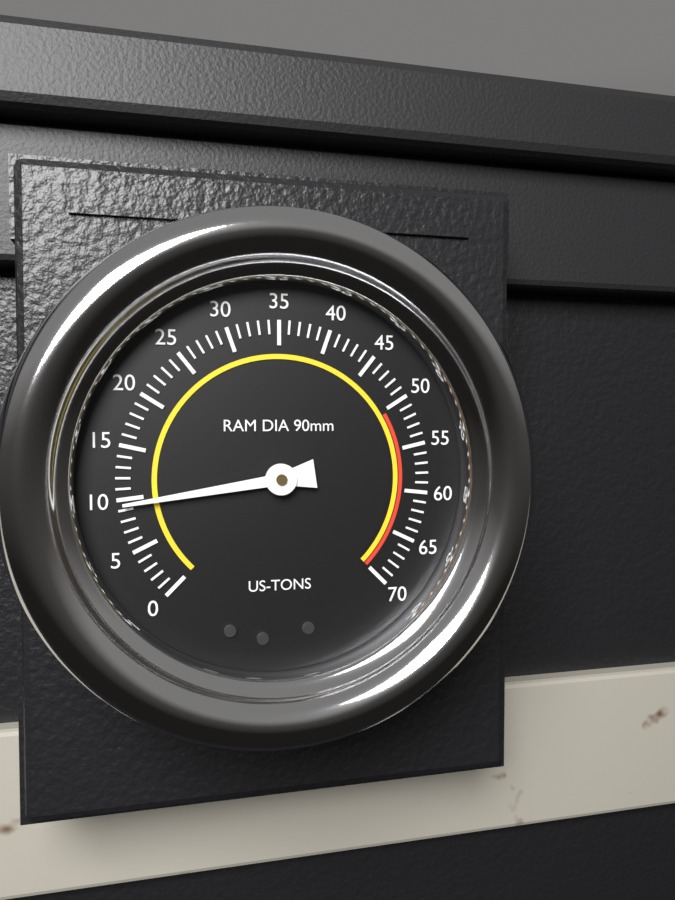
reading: 9.5 US-TONS
